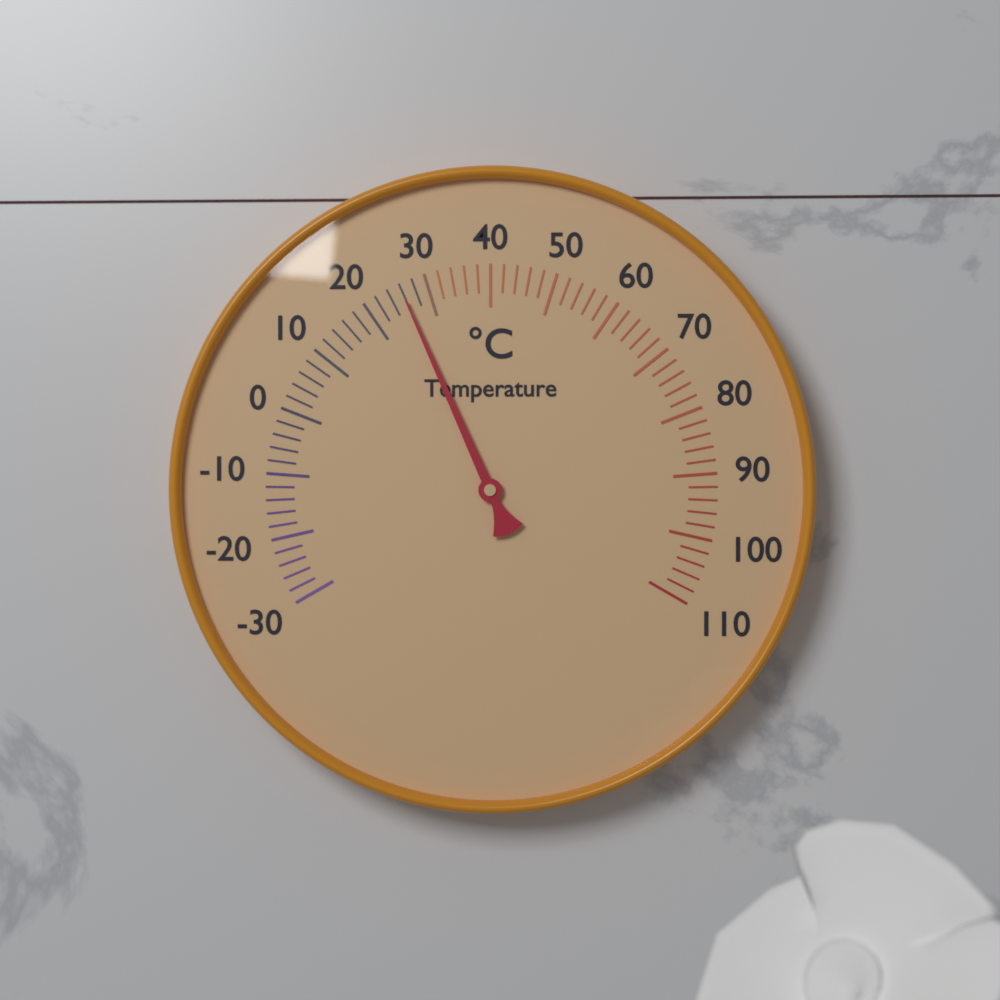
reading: 26 °C
